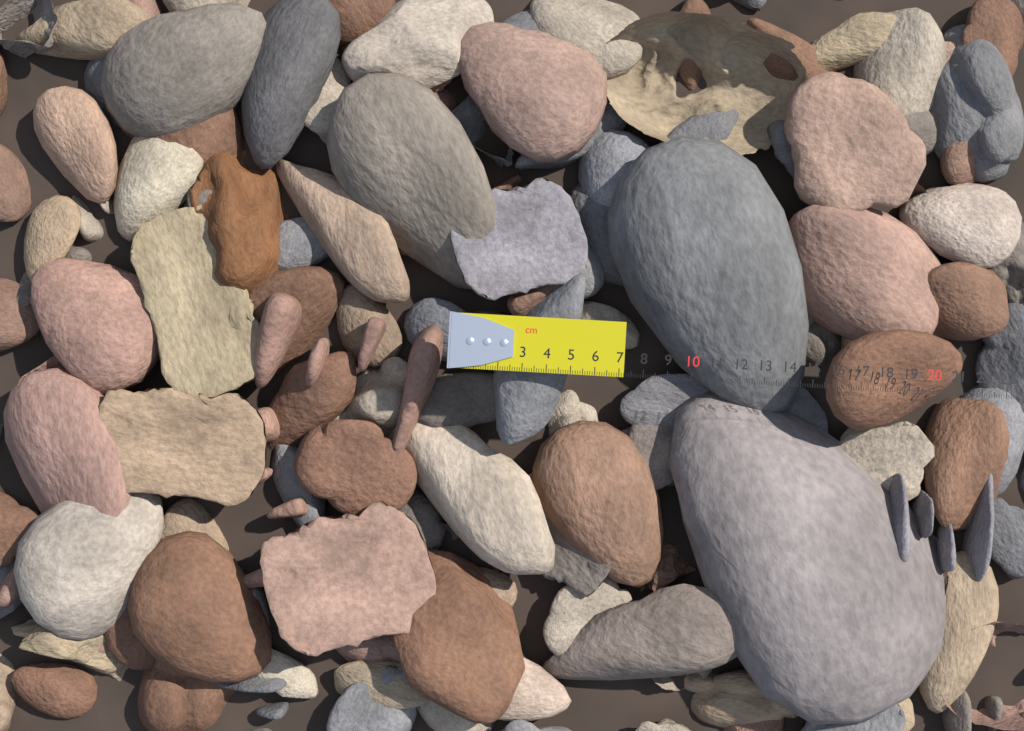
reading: 7.2 cm
